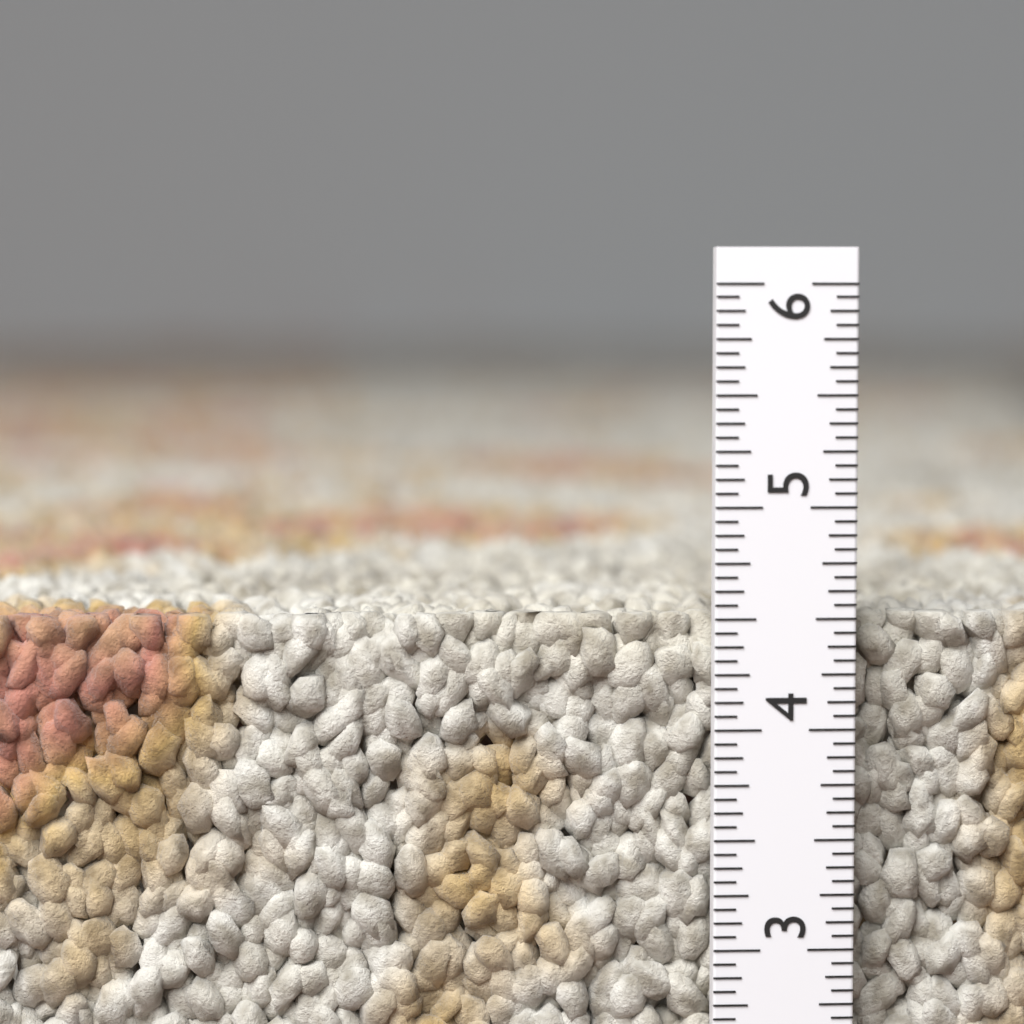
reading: 4.5000 in
